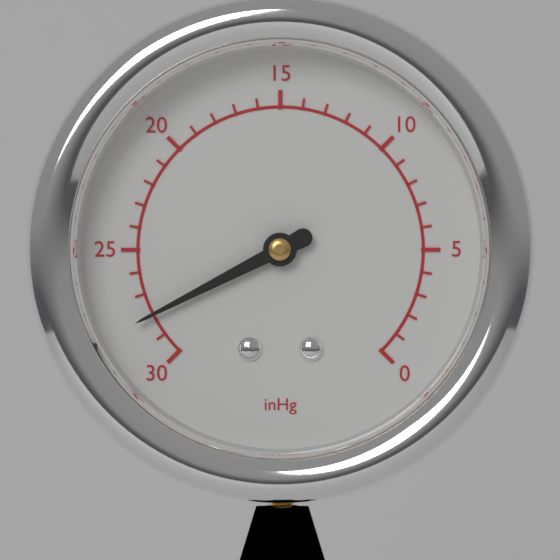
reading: 28 inHg
